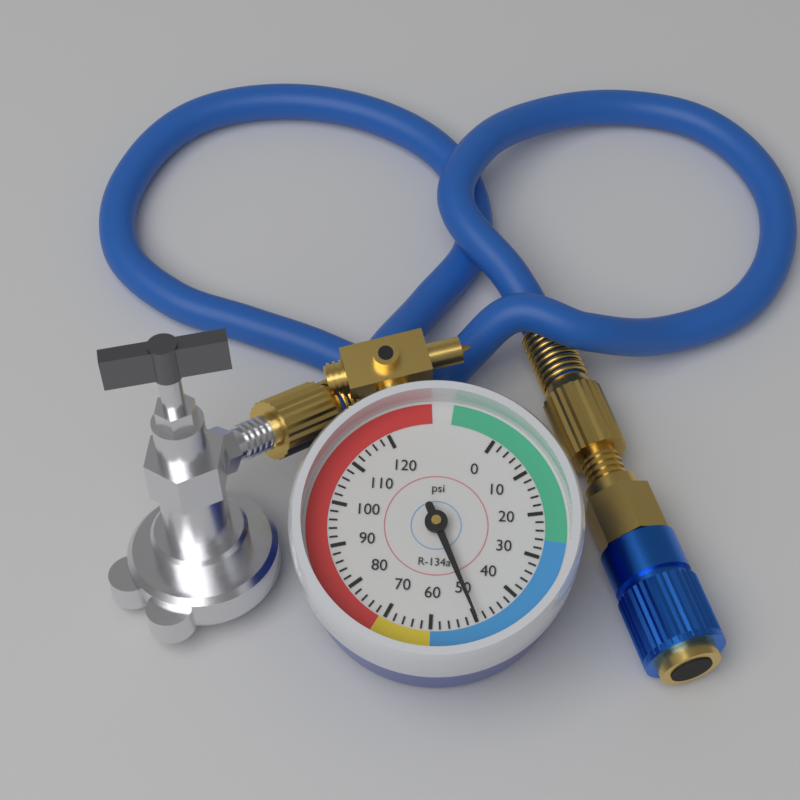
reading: 50 psi
